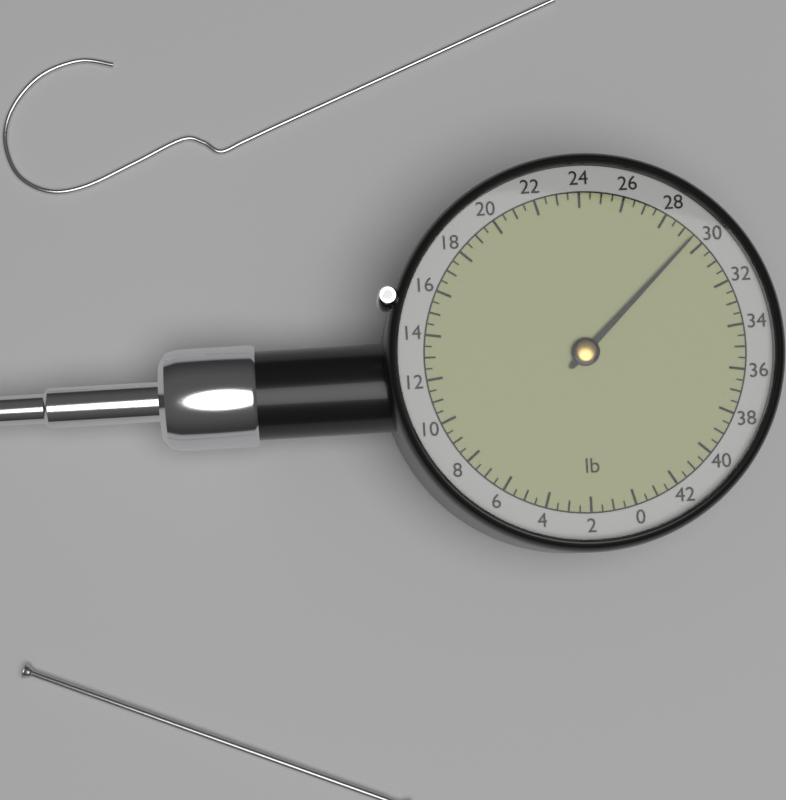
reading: 29.5 lb
